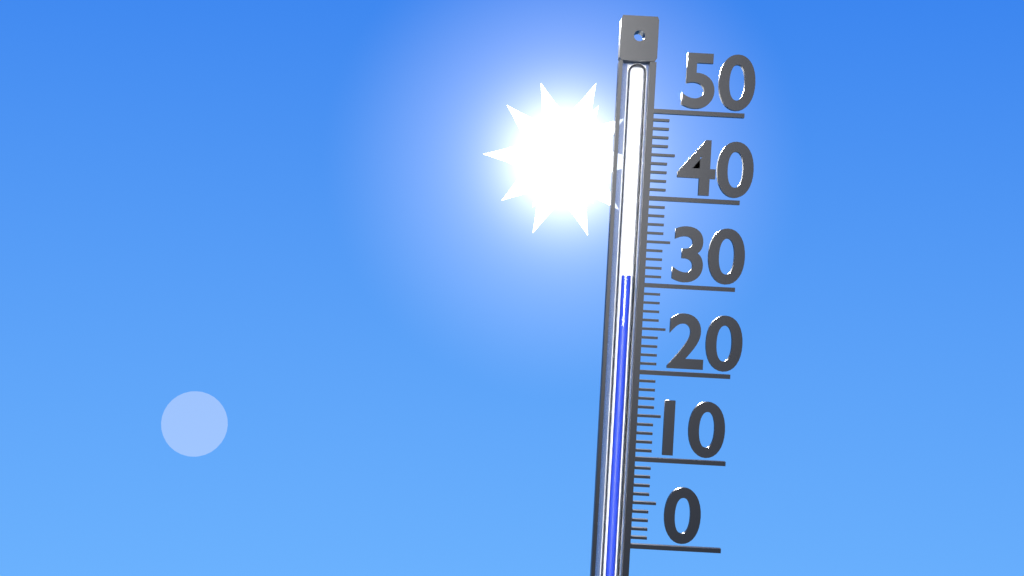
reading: 31 (no unit)
